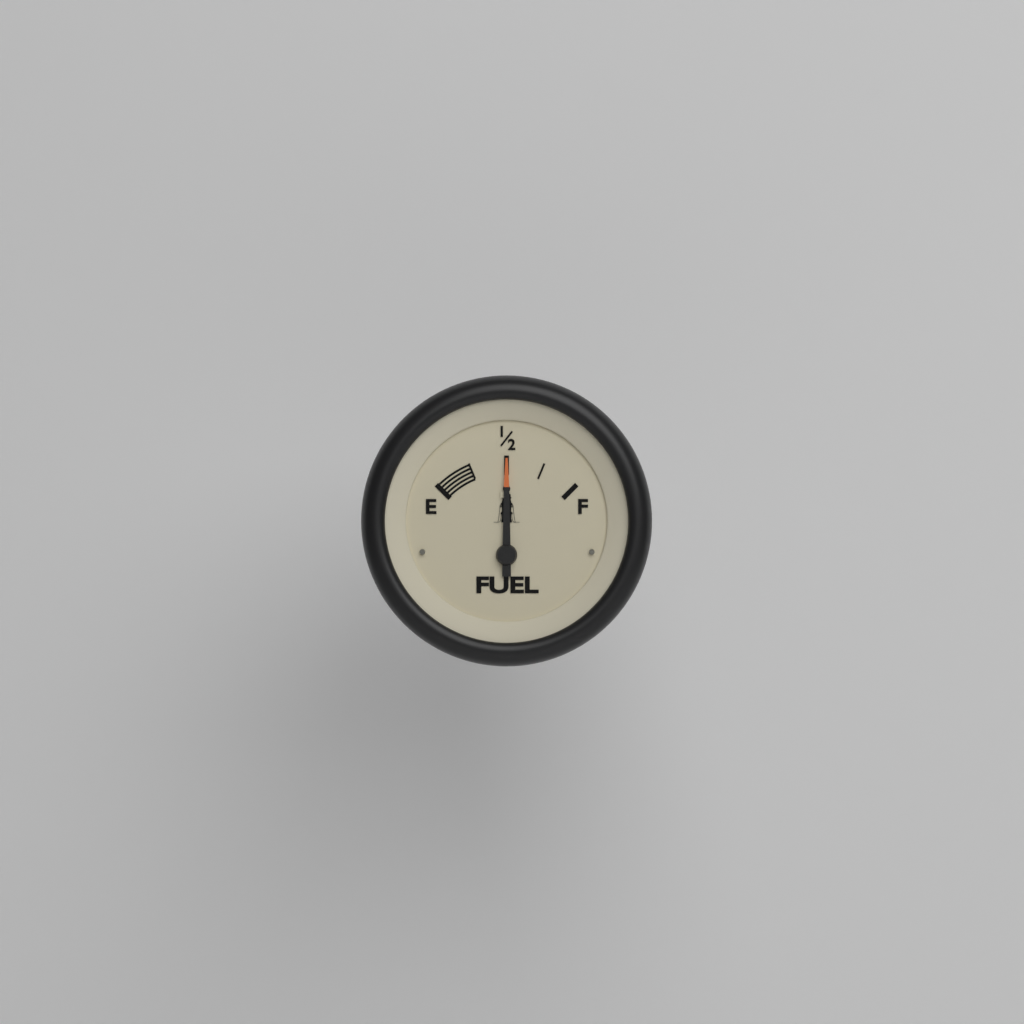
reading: 0.50 (no unit)
